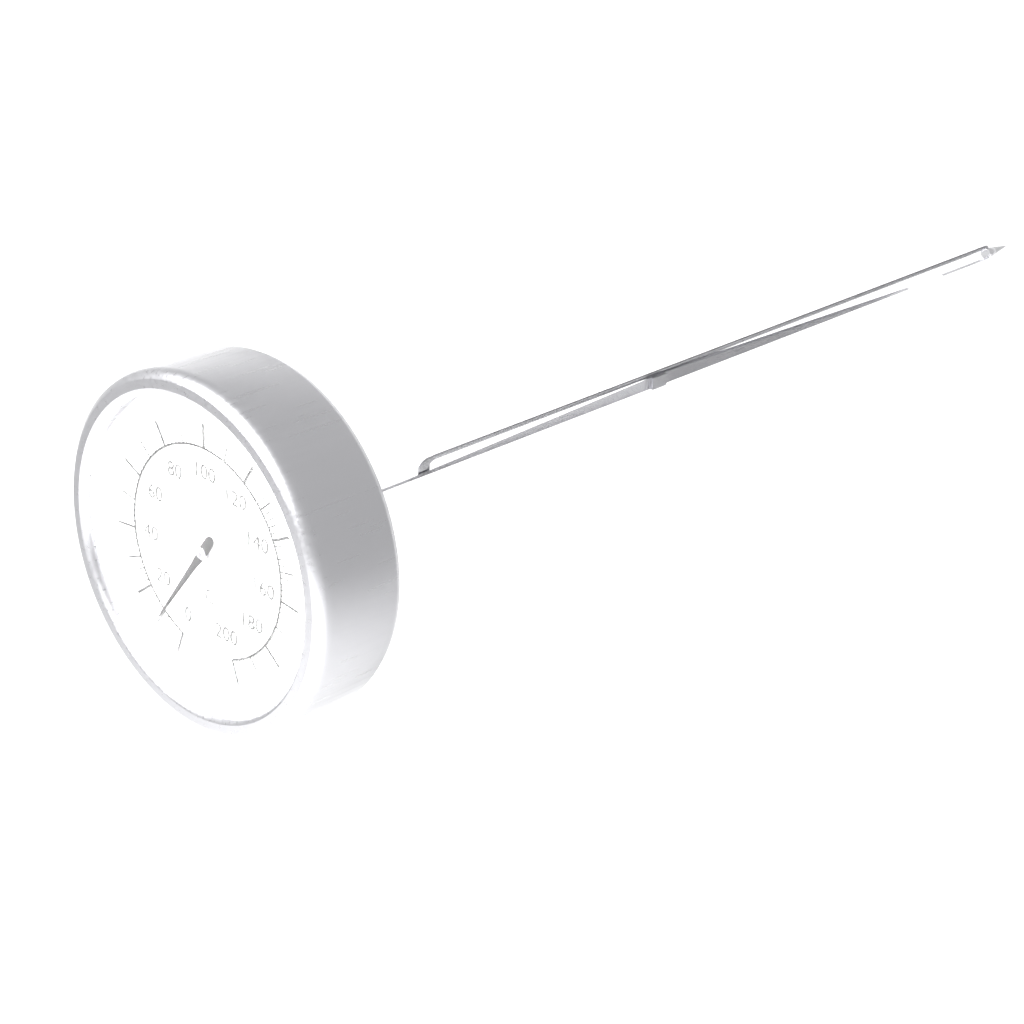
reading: 10 °C
